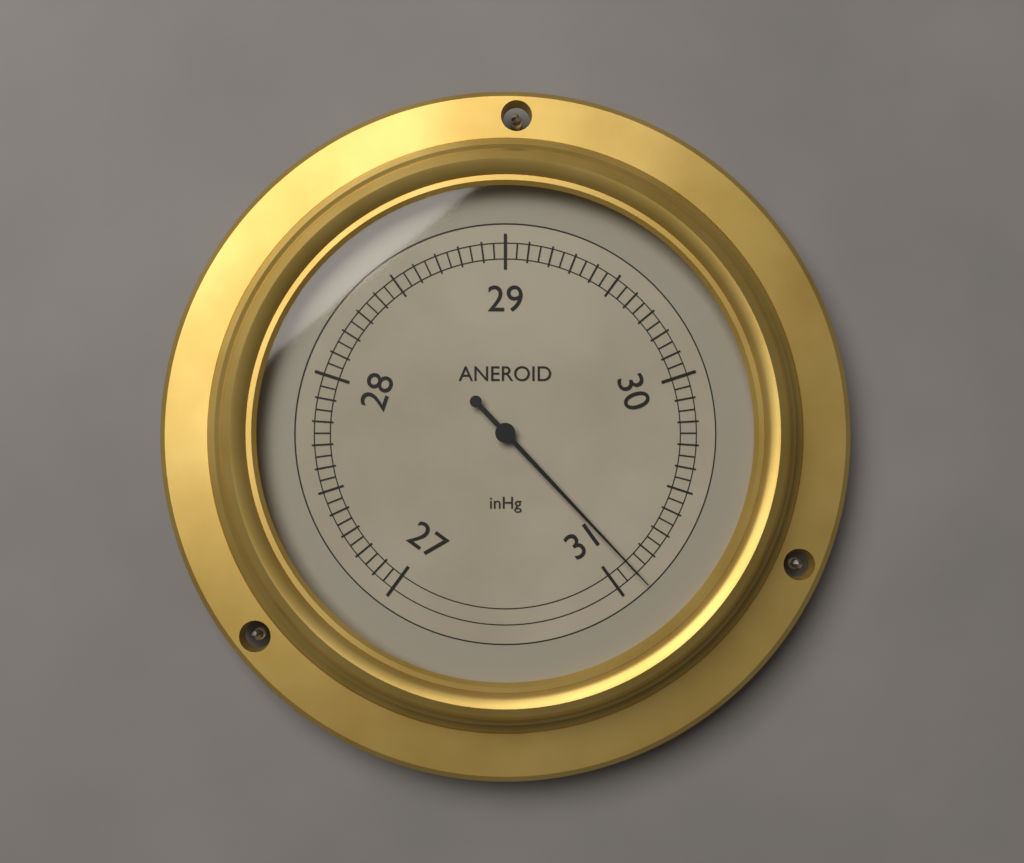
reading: 30.90 inHg
